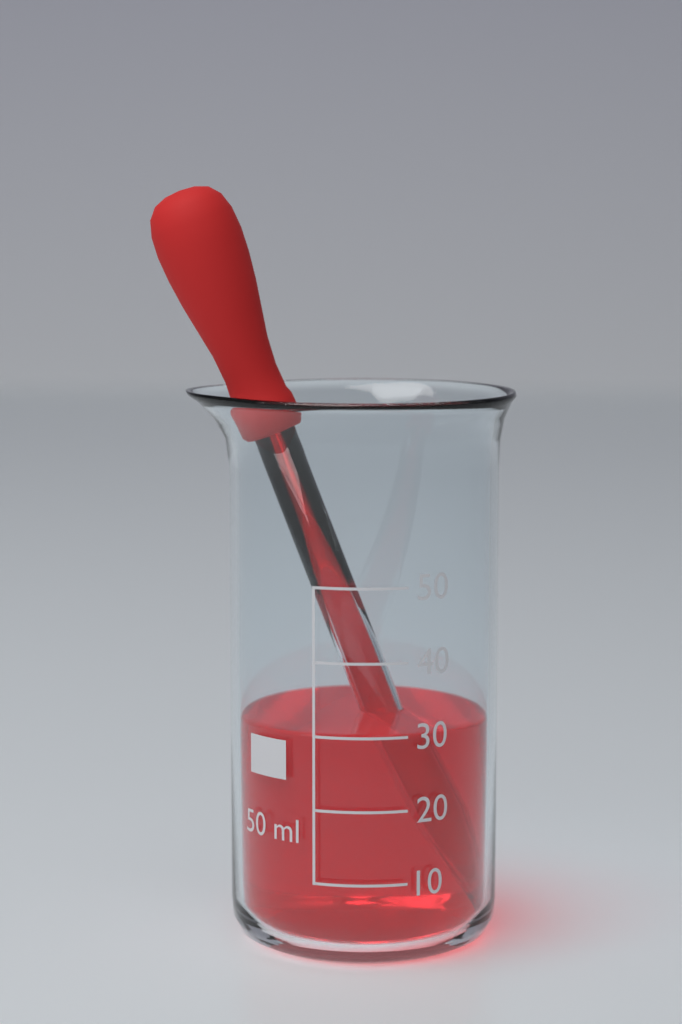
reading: 30 ml
